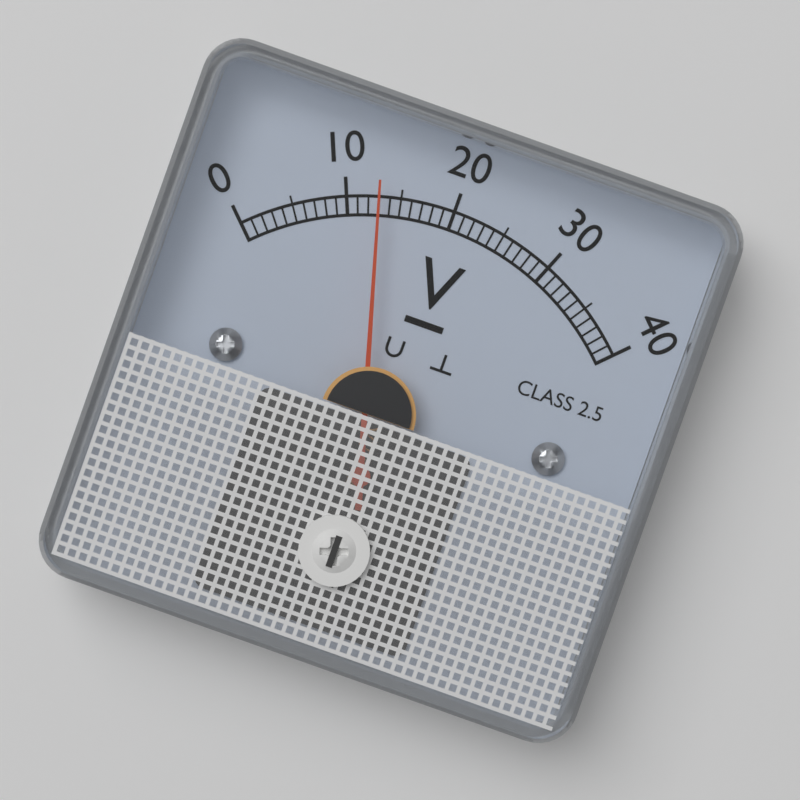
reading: 13 V
